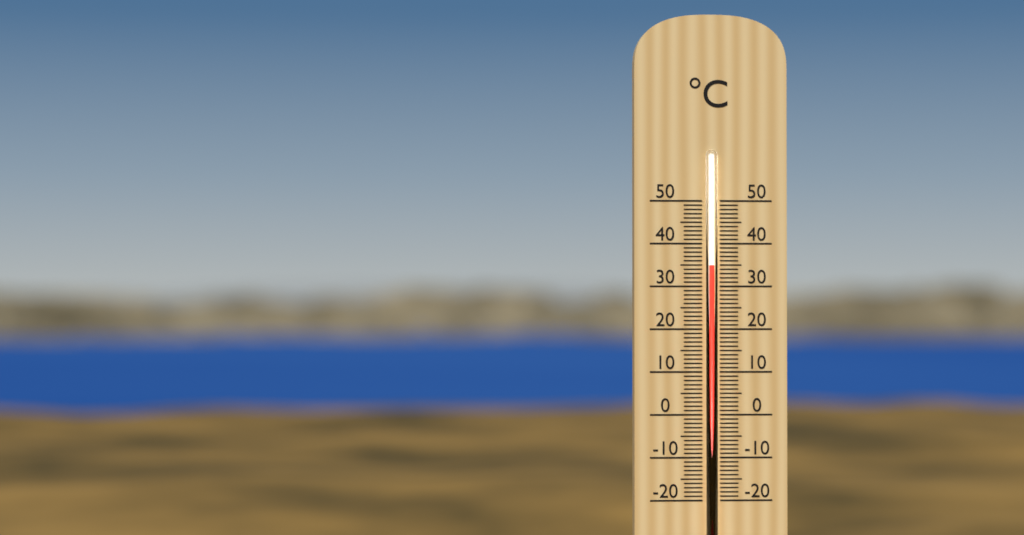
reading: 35 °C
